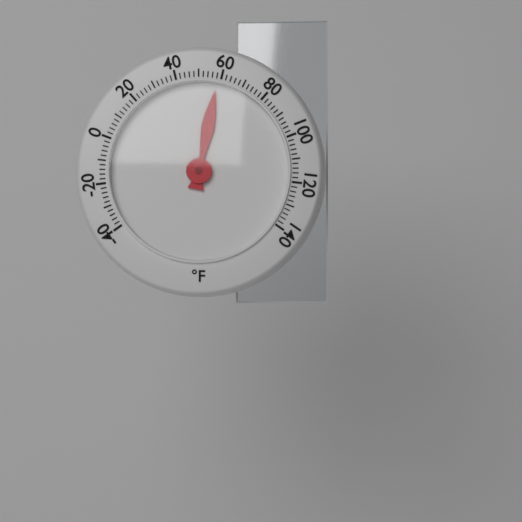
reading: 58 °F
